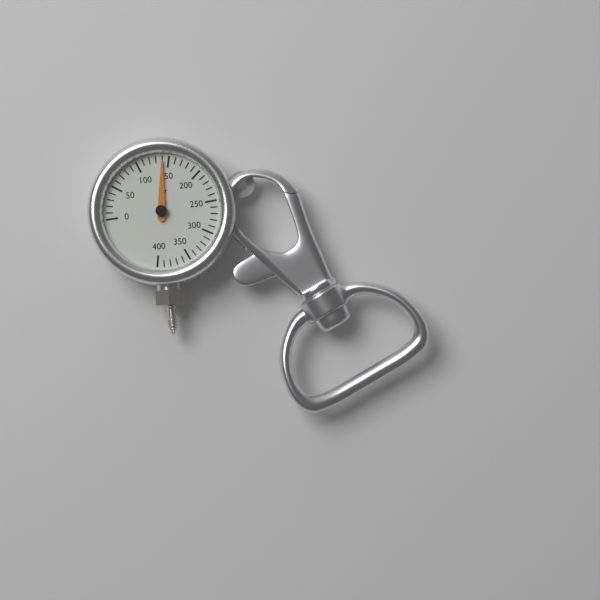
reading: 140 bar
